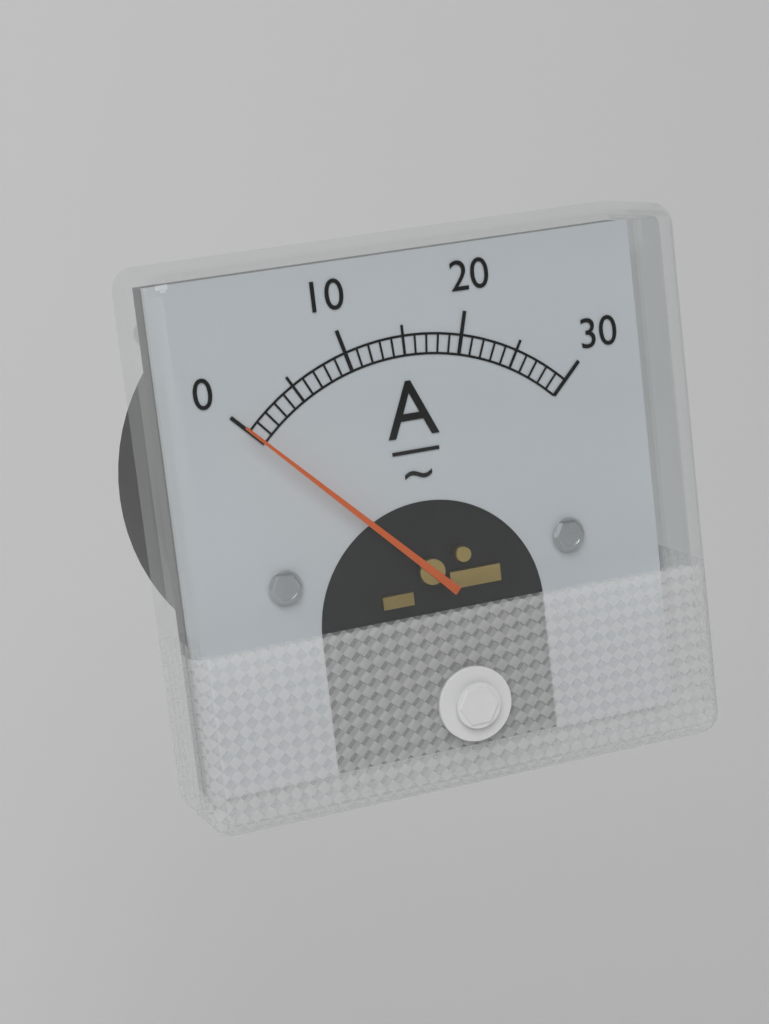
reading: 0 A
